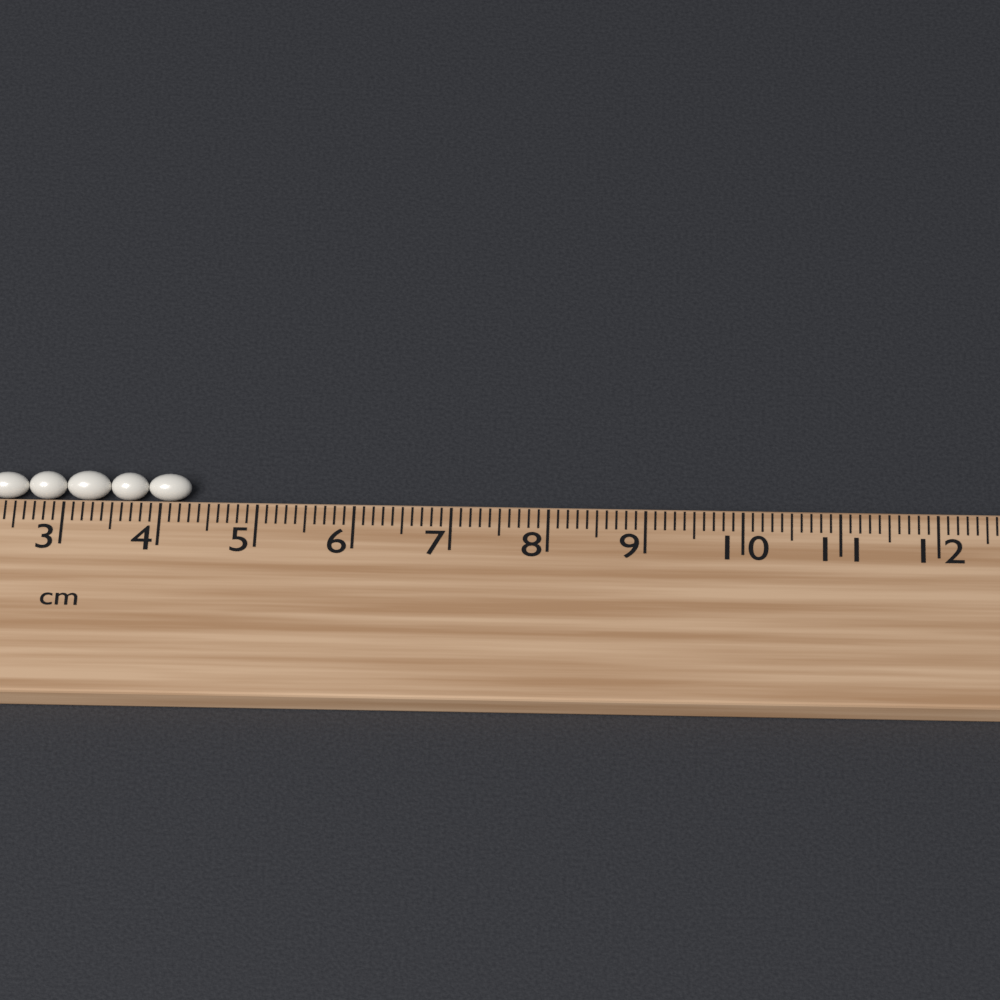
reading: 4.3 cm
